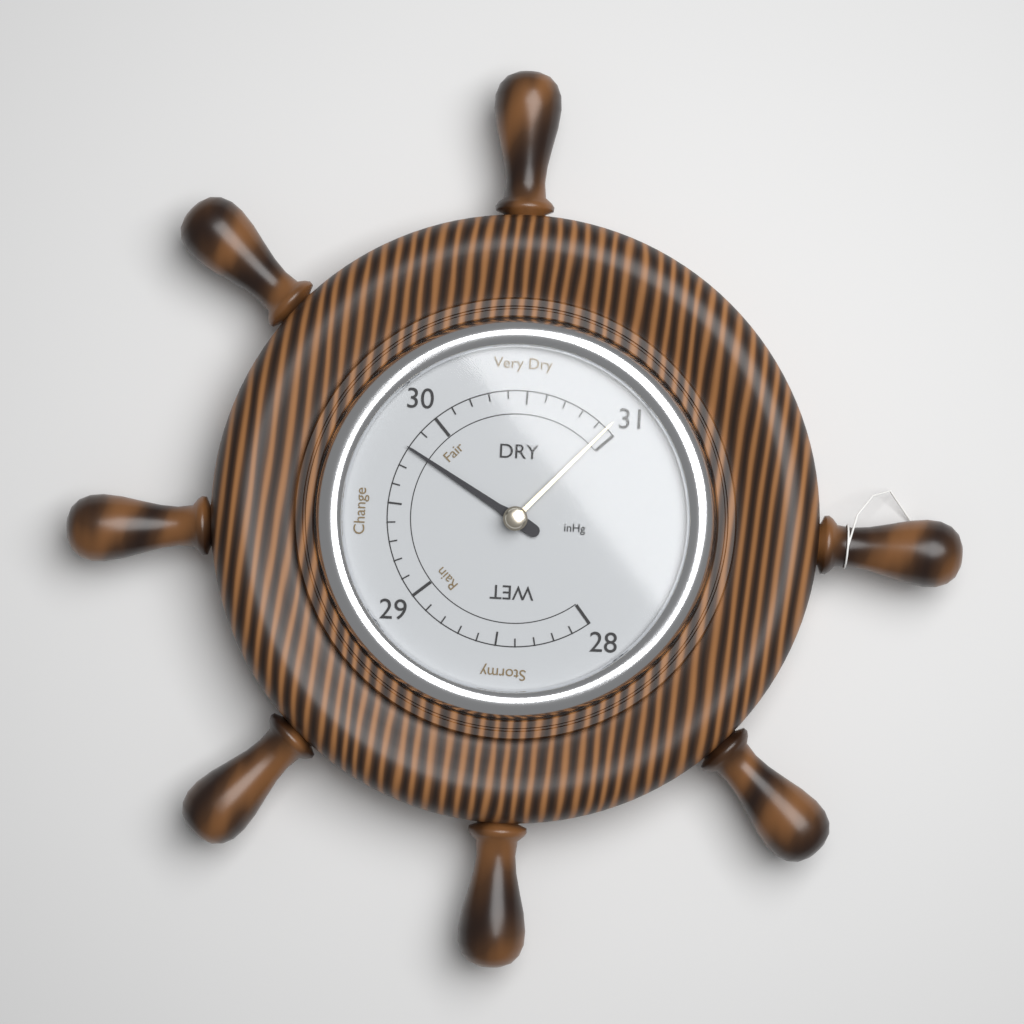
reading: 29.8 inHg
